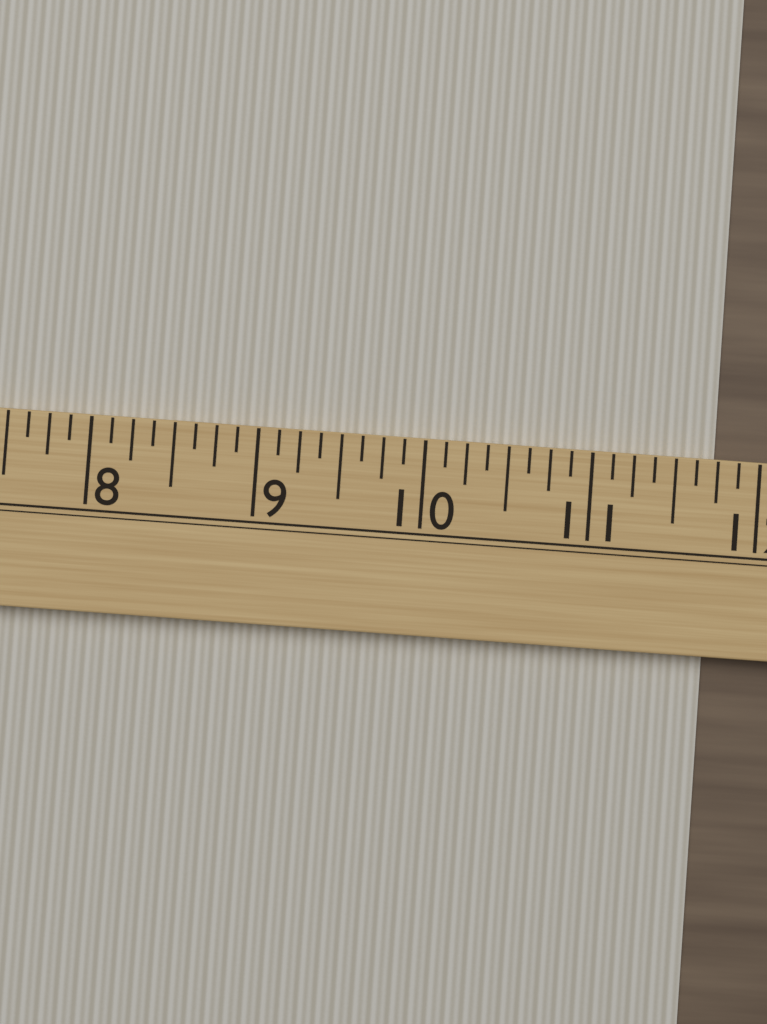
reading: 11.750 (no unit)
